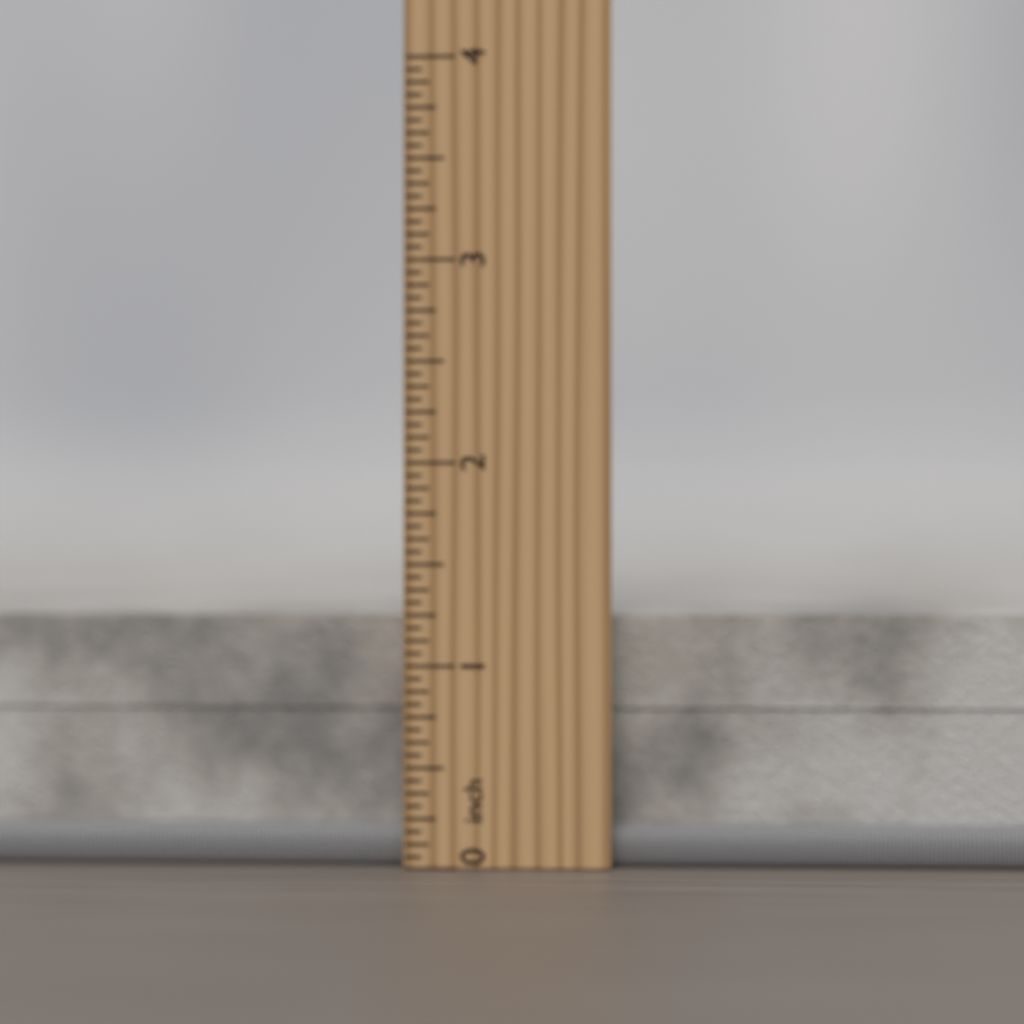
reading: 1.2500 inch
